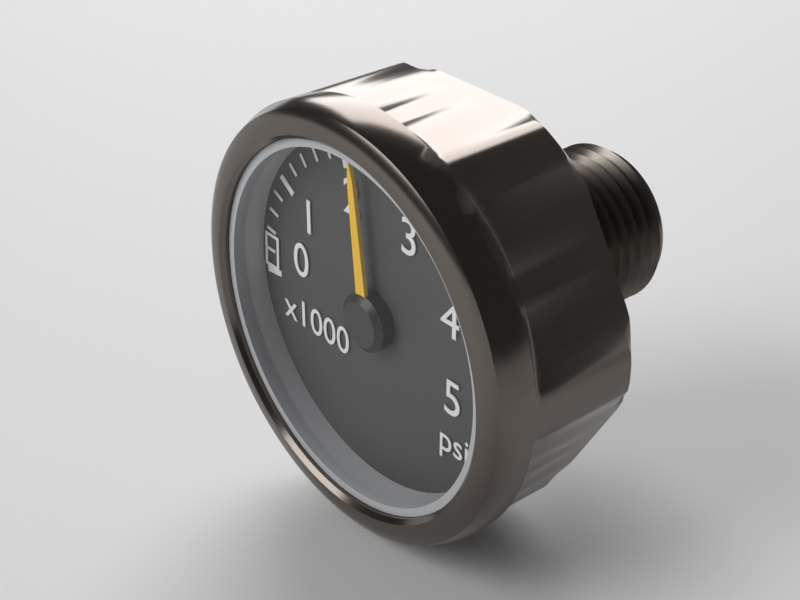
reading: 2200 psi
